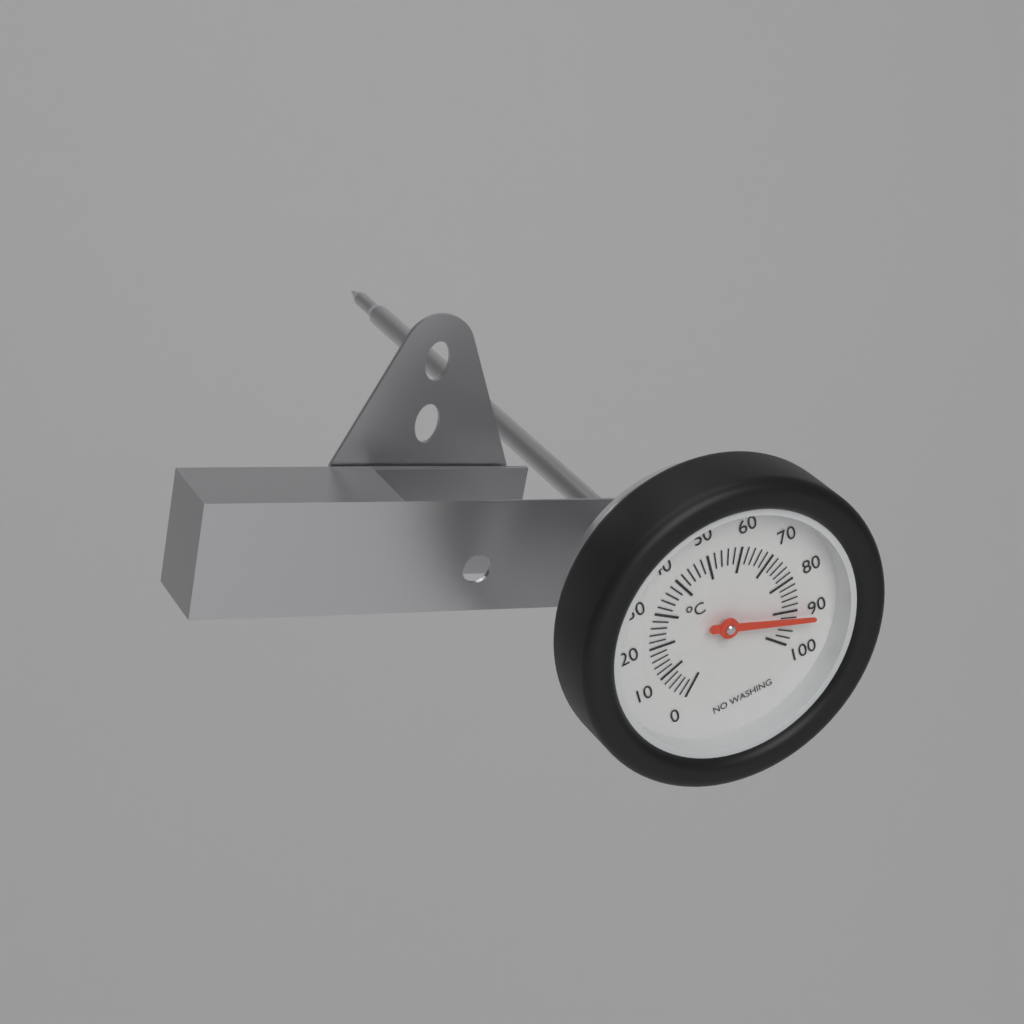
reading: 92 °C
